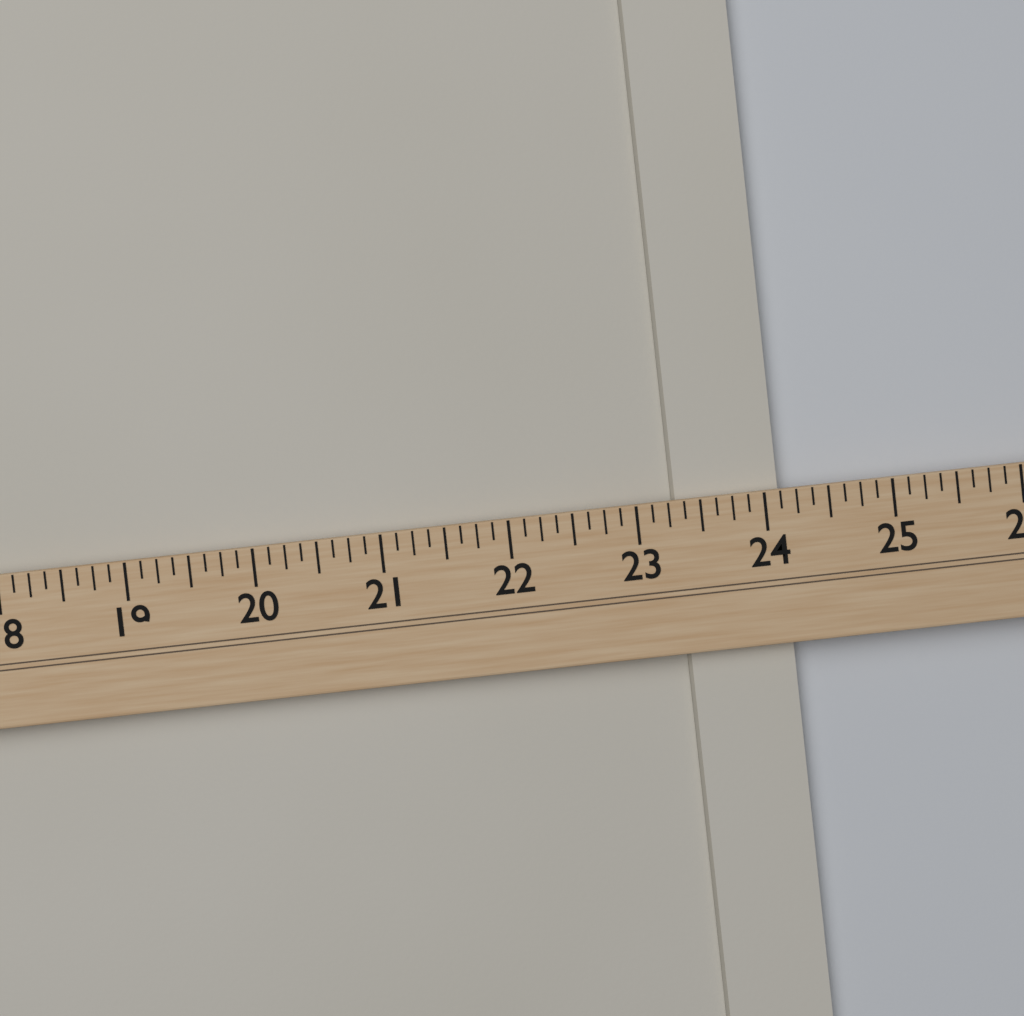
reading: 24.125 (no unit)
